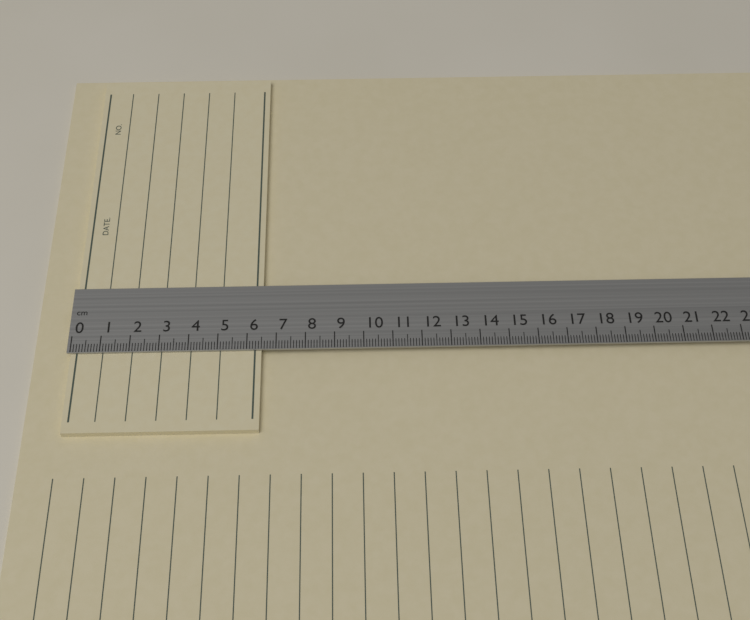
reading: 6.5 cm
